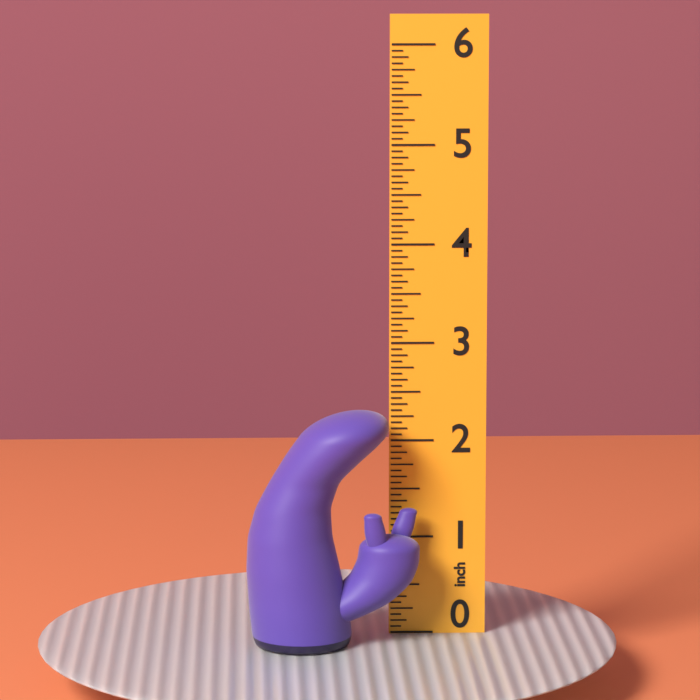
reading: 2.3750 inch
